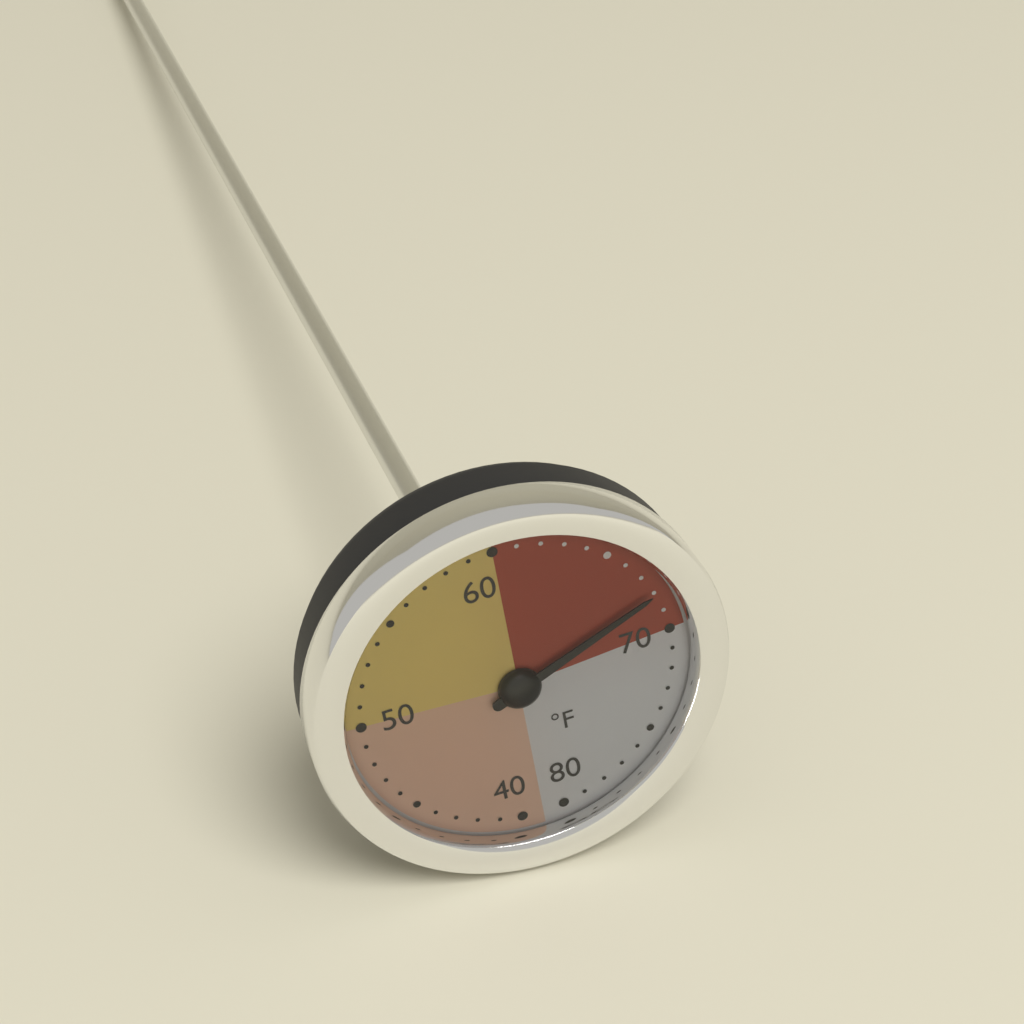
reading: 68 °F
